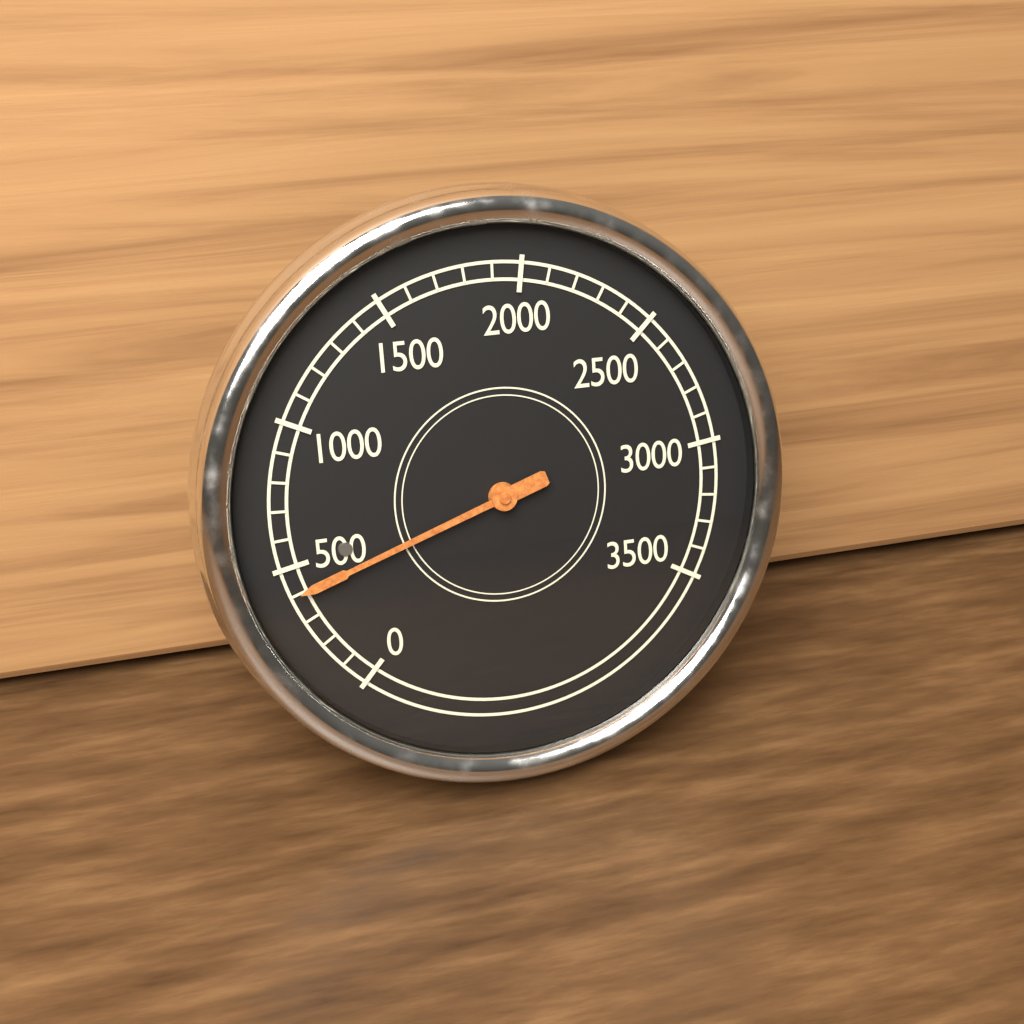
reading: 400 (no unit)
